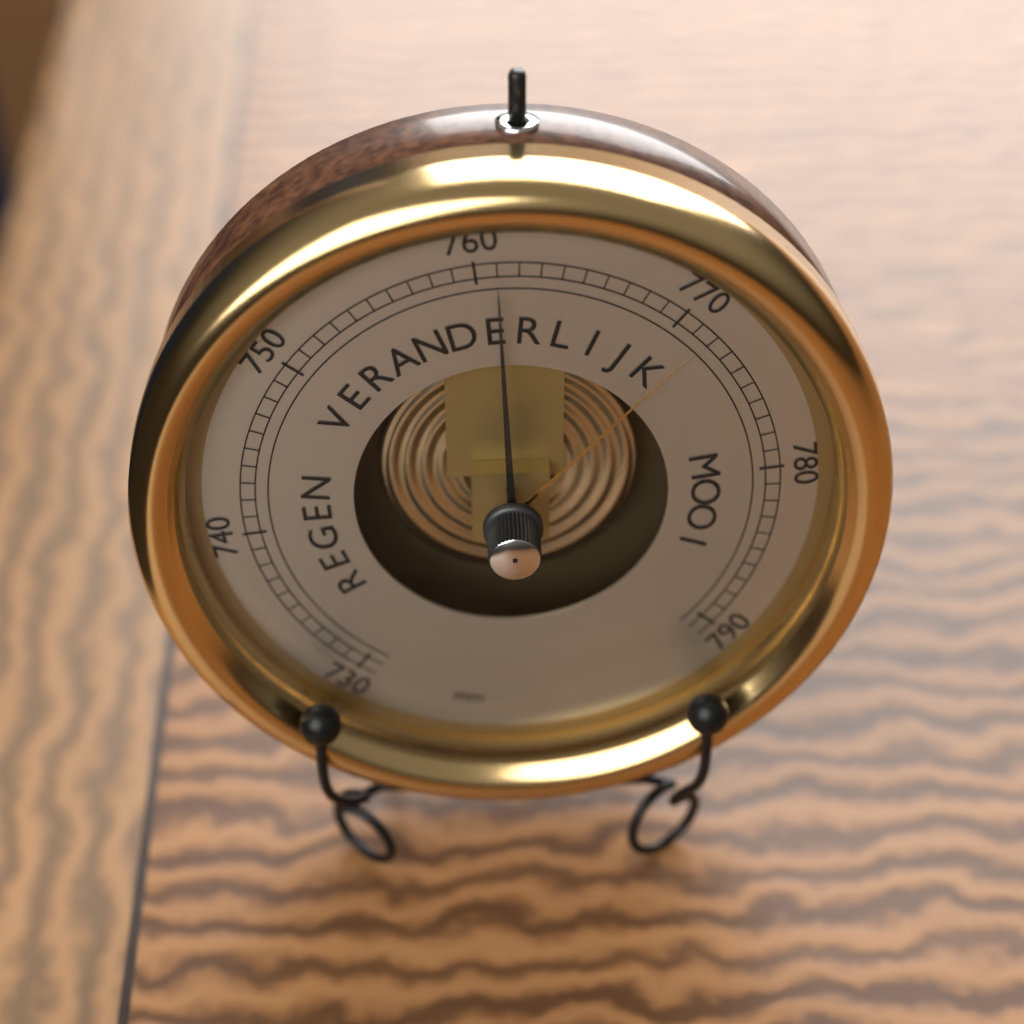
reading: 761 mm
